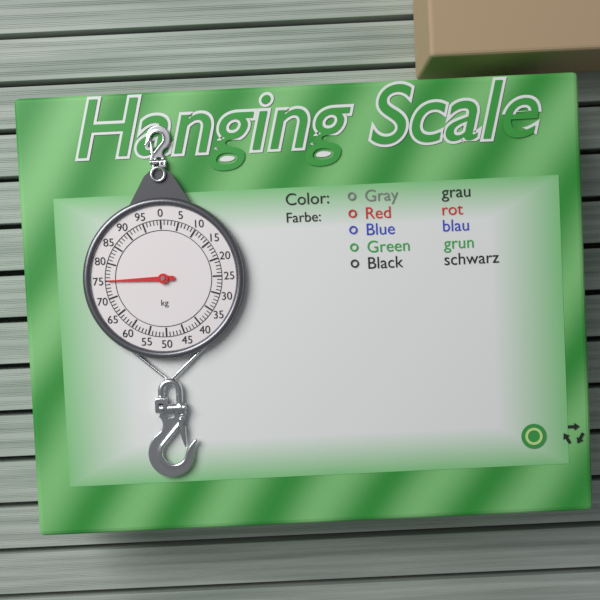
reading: 75 kg
